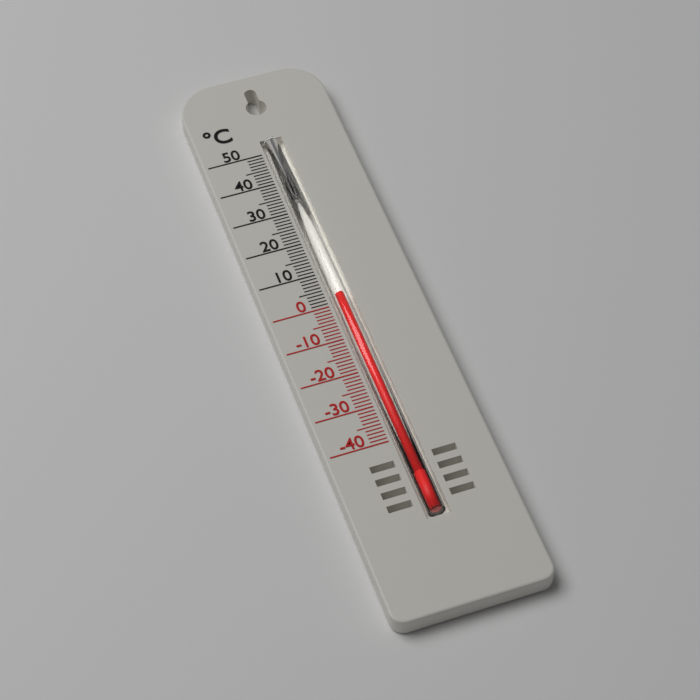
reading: 3 °C
